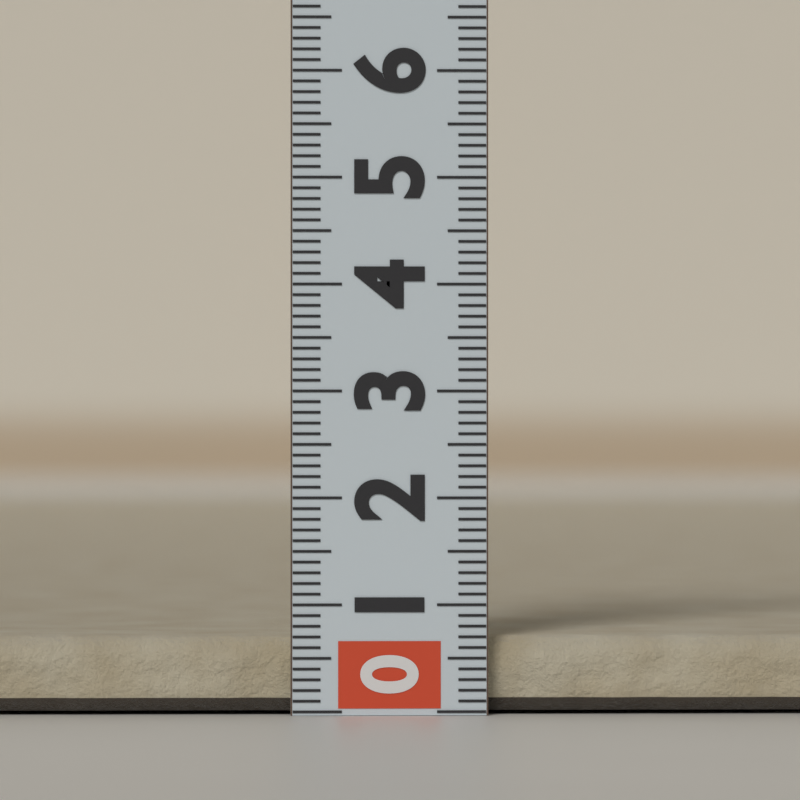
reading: 0.7 (no unit)
